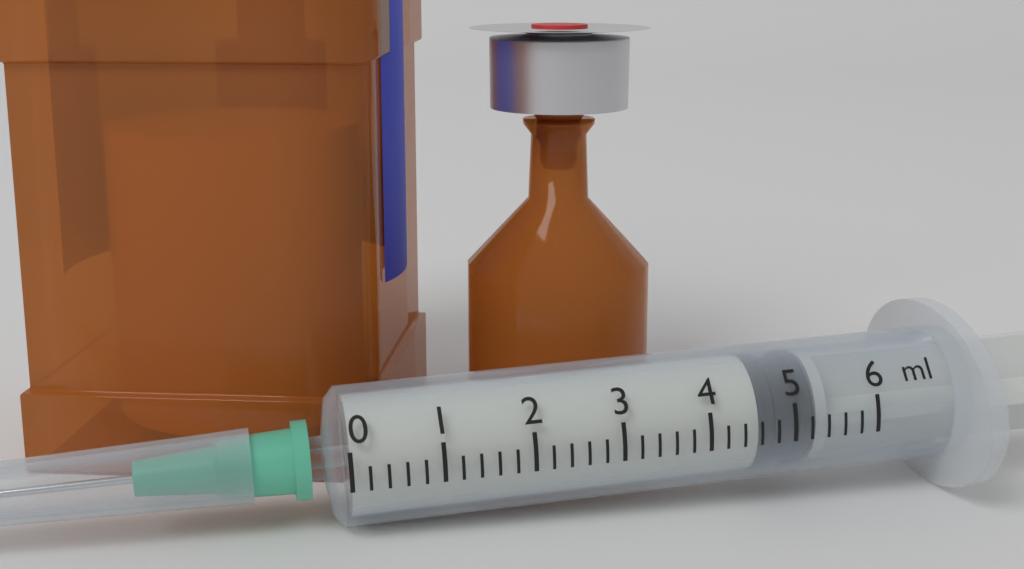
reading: 4.6 ml
